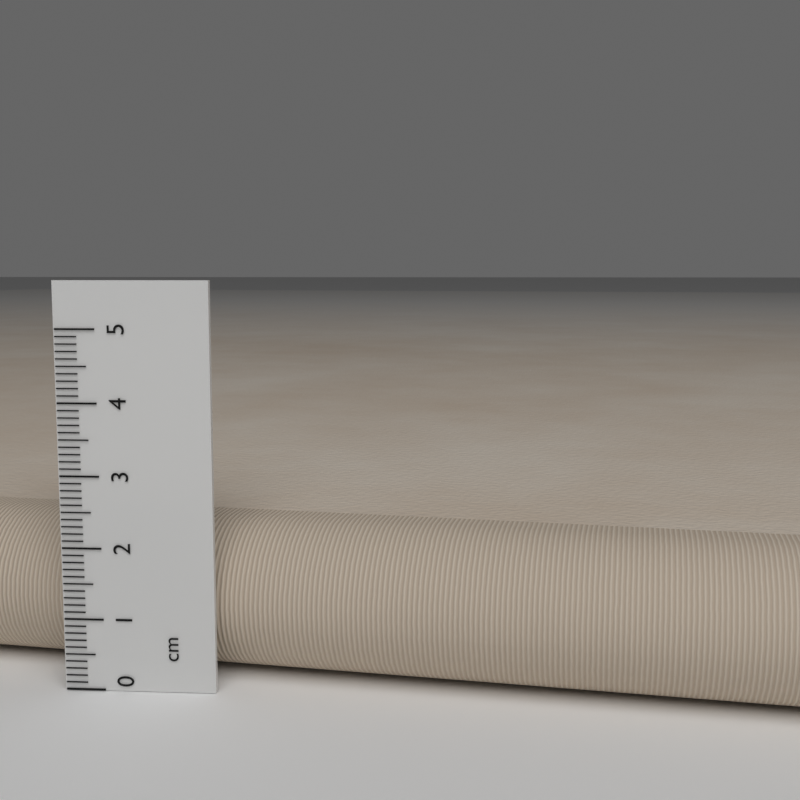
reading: 2.2 cm
